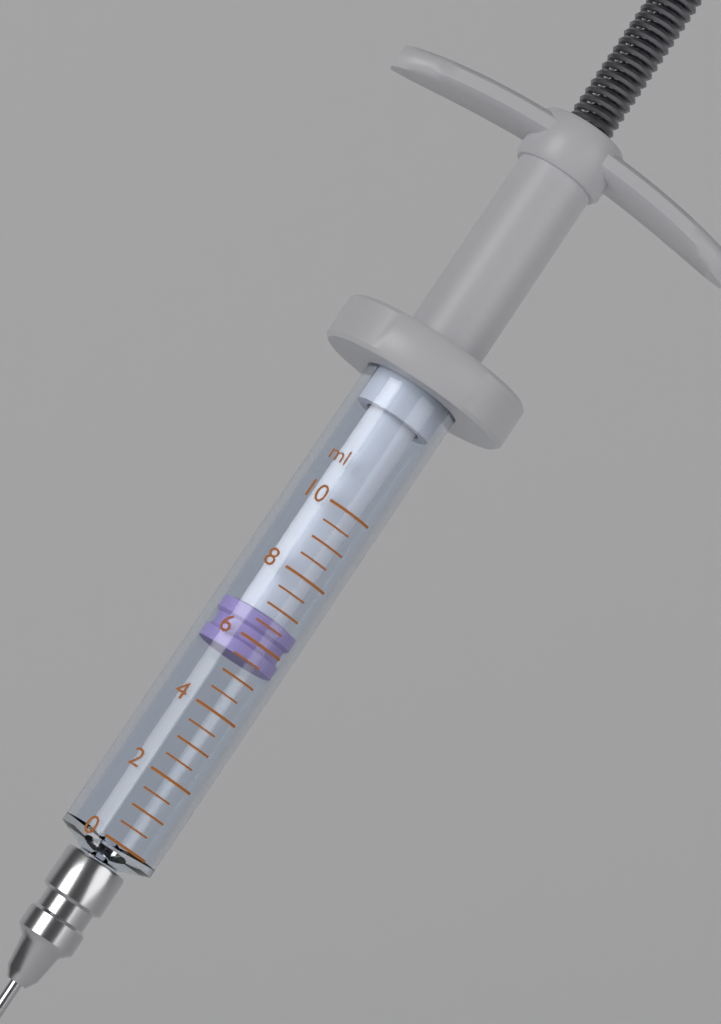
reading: 5.5 ml
